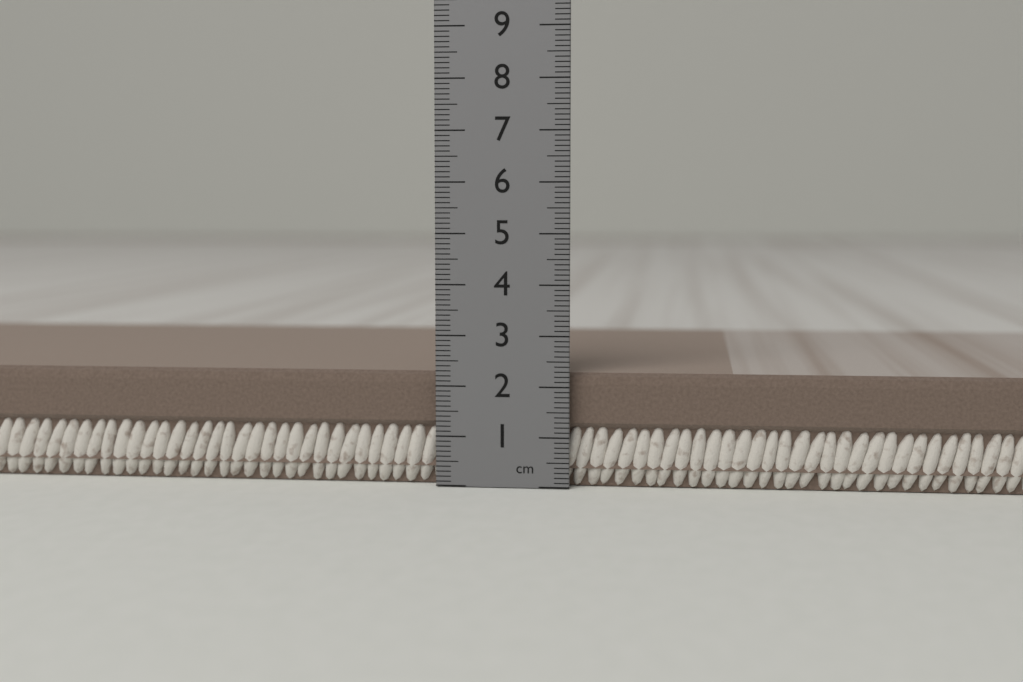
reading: 2.3 cm
